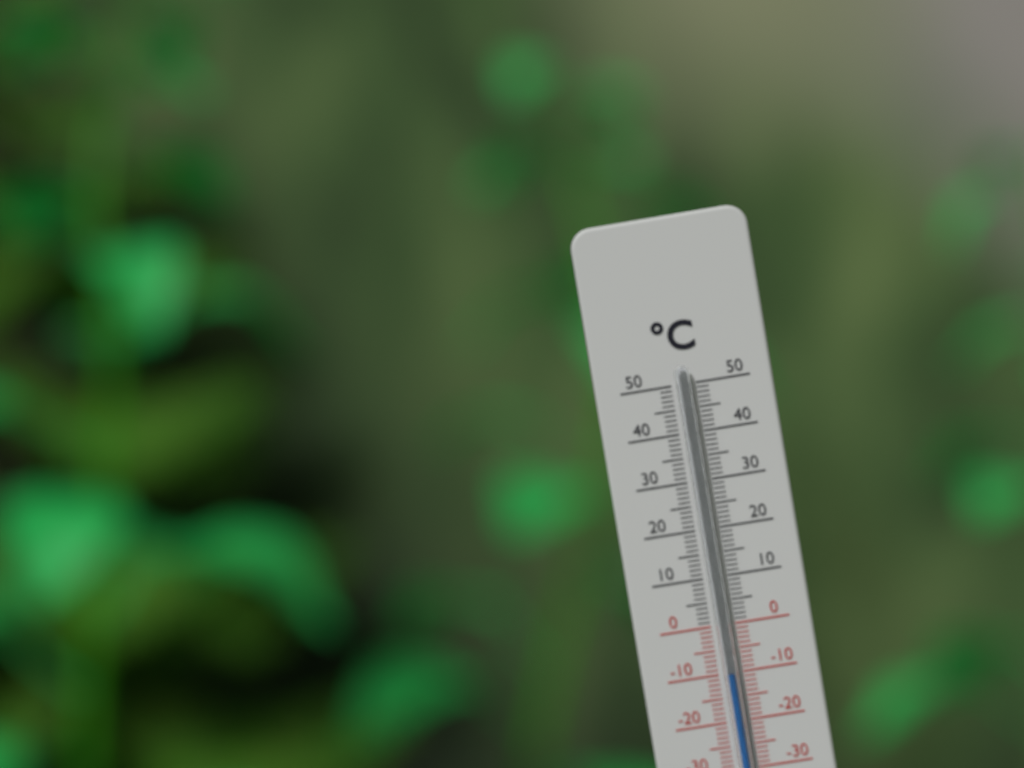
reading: -10 °C
